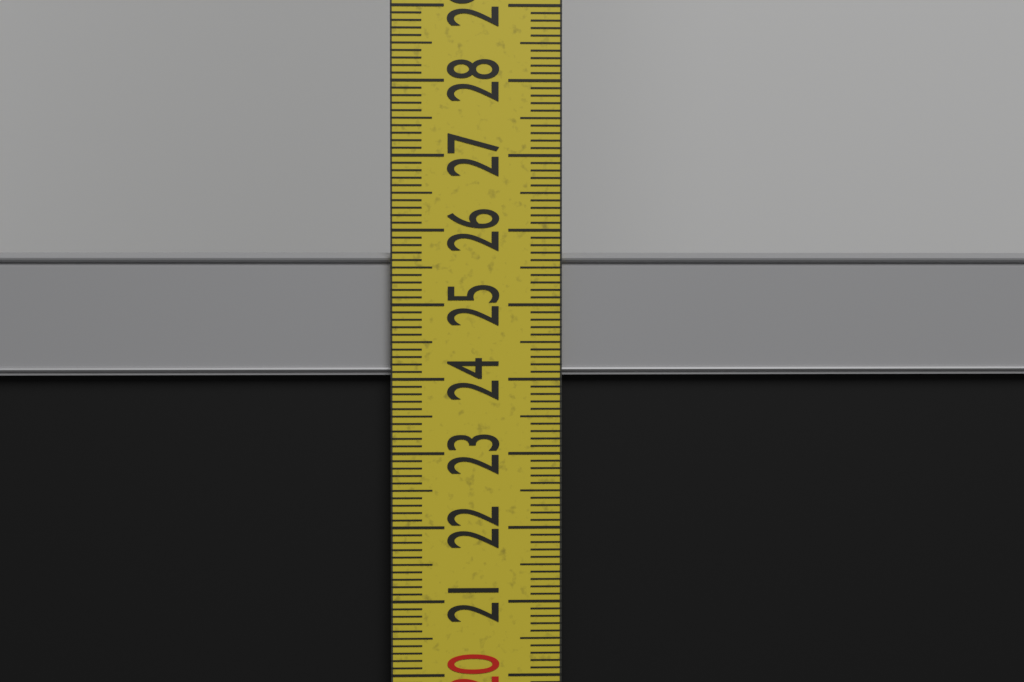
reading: 25.7 cm
